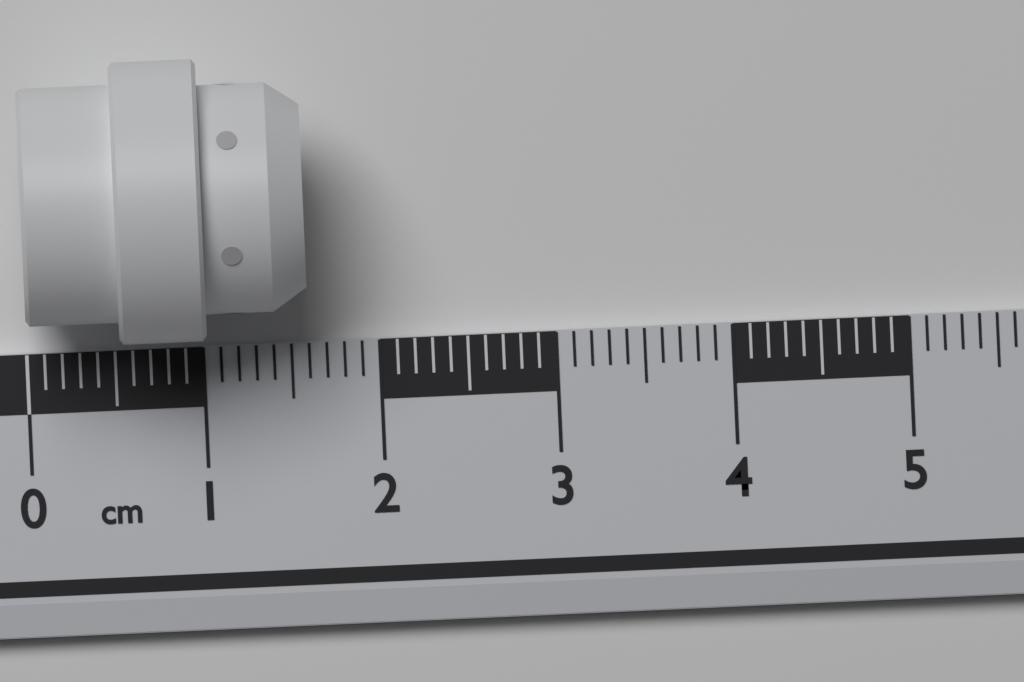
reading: 1.6 cm
